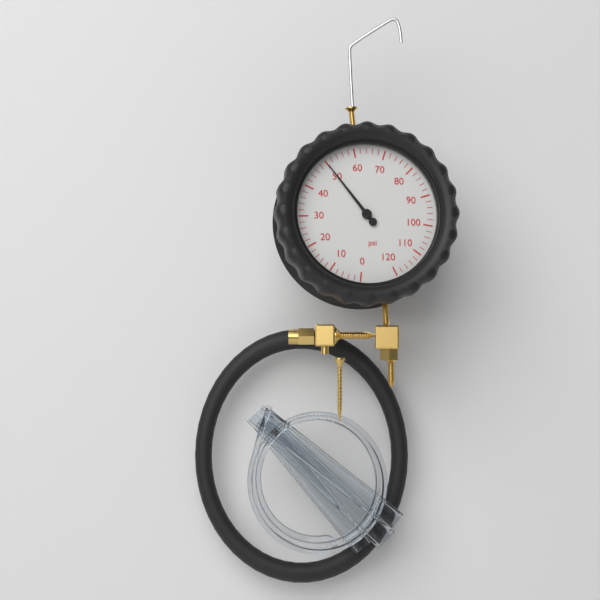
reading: 50 psi
